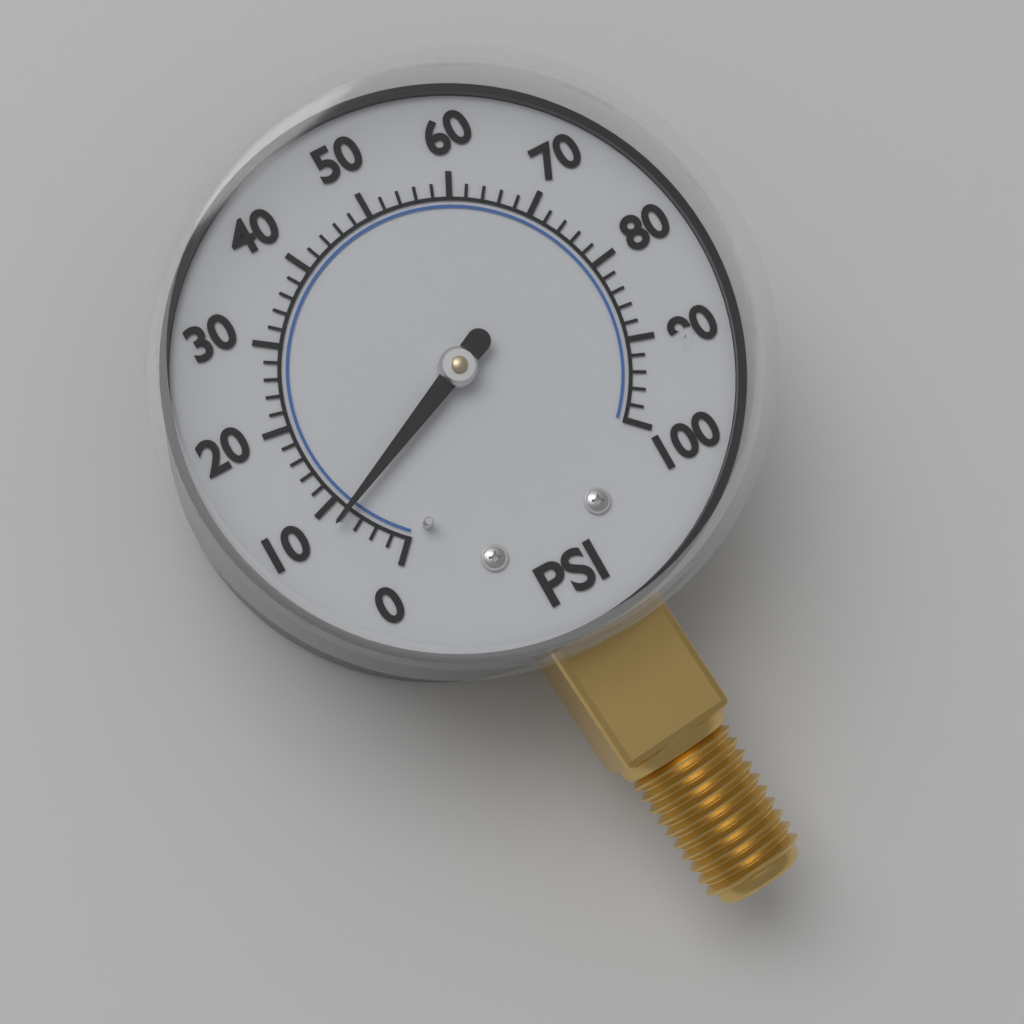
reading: 8 psi
